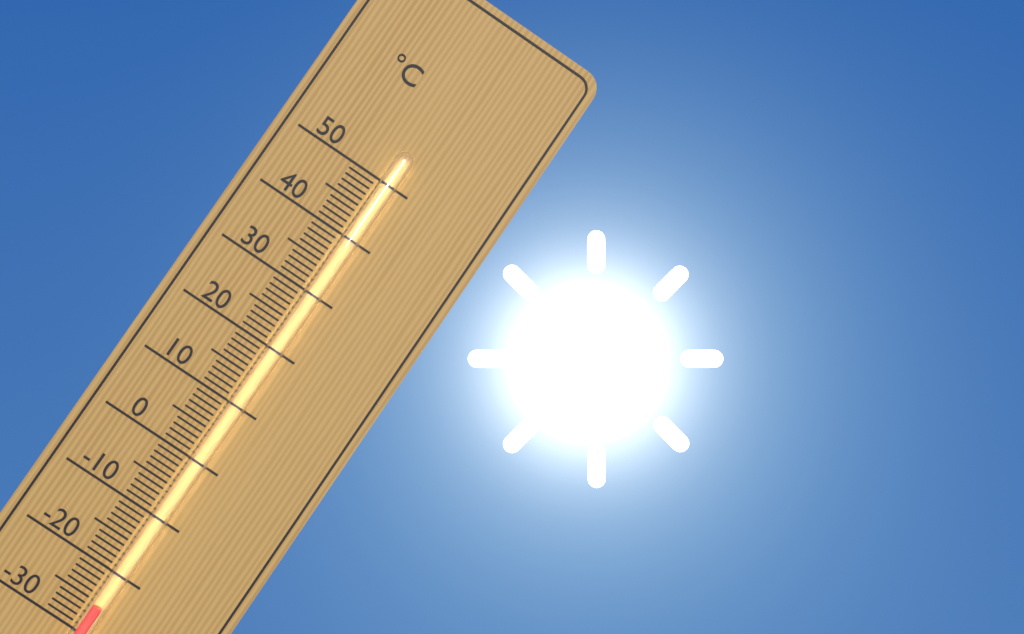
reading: -25 °C
